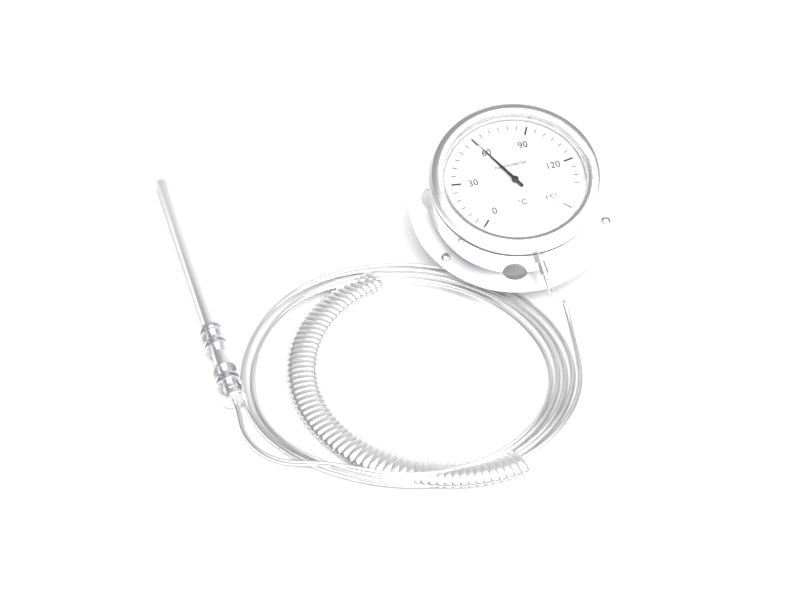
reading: 60 °C
